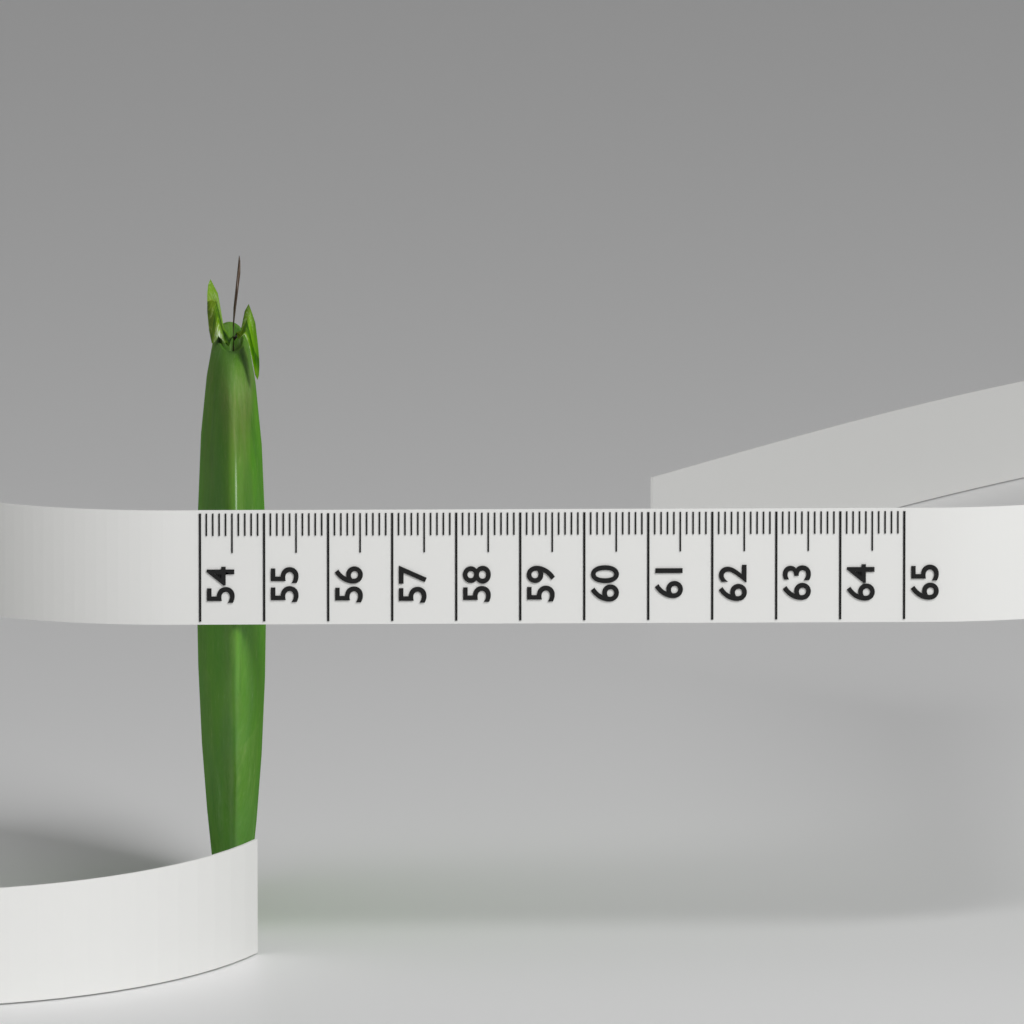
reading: 55.1 (no unit)
